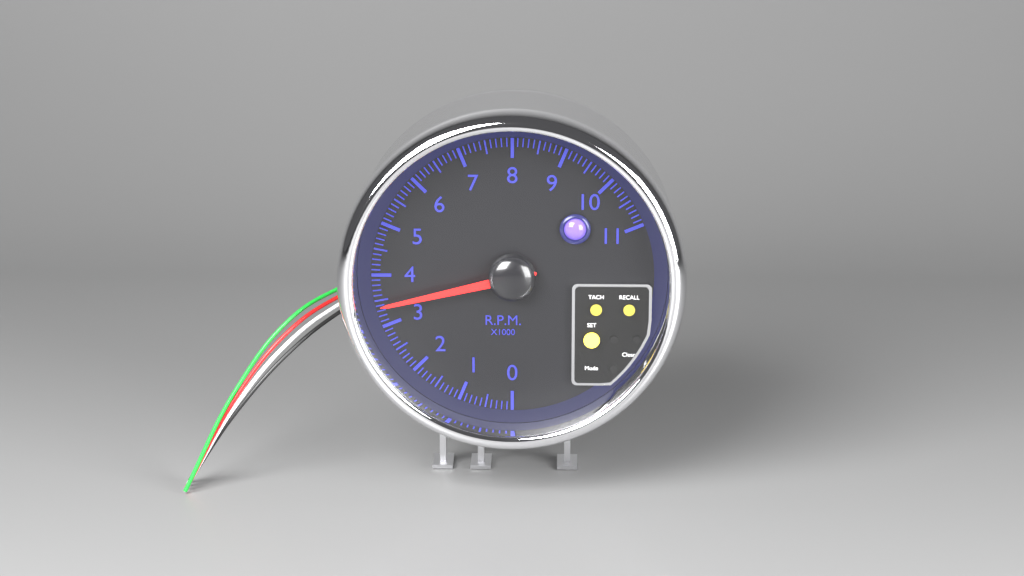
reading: 3.4 rpm x1000
